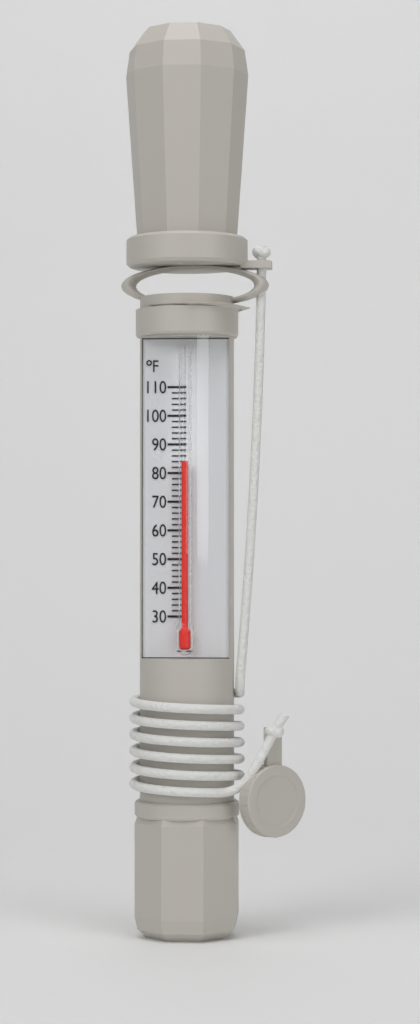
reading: 84 °F
